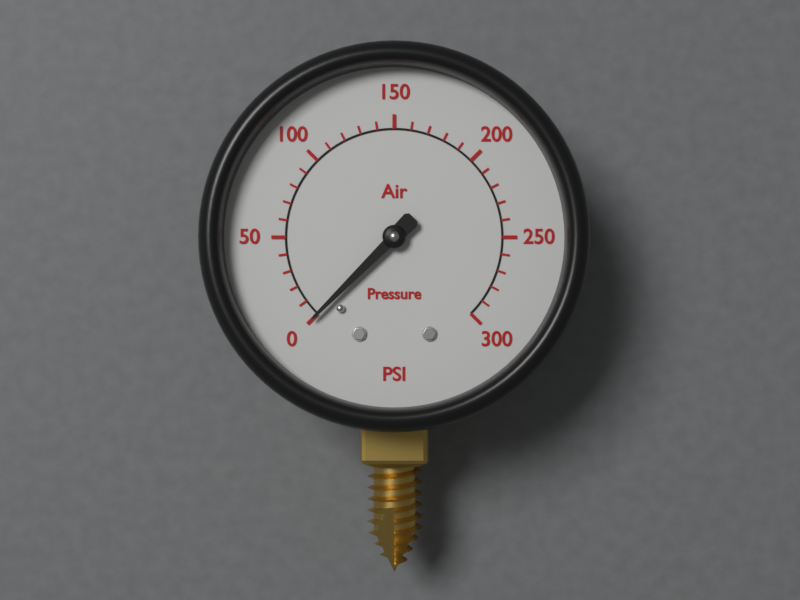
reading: 0 psi
